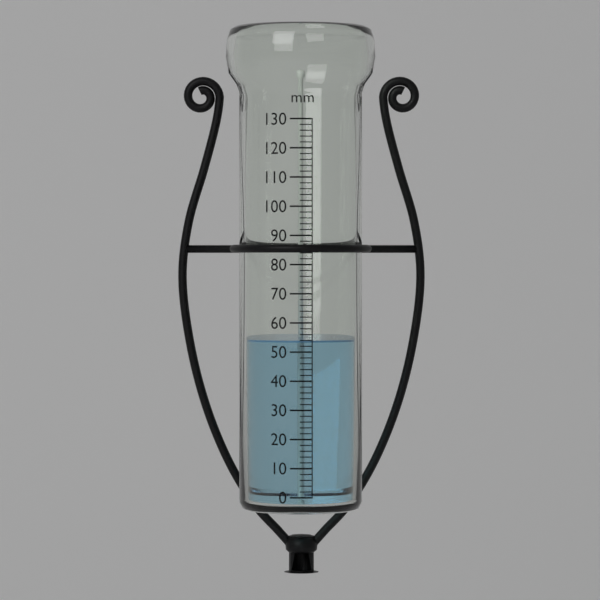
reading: 54 mm
